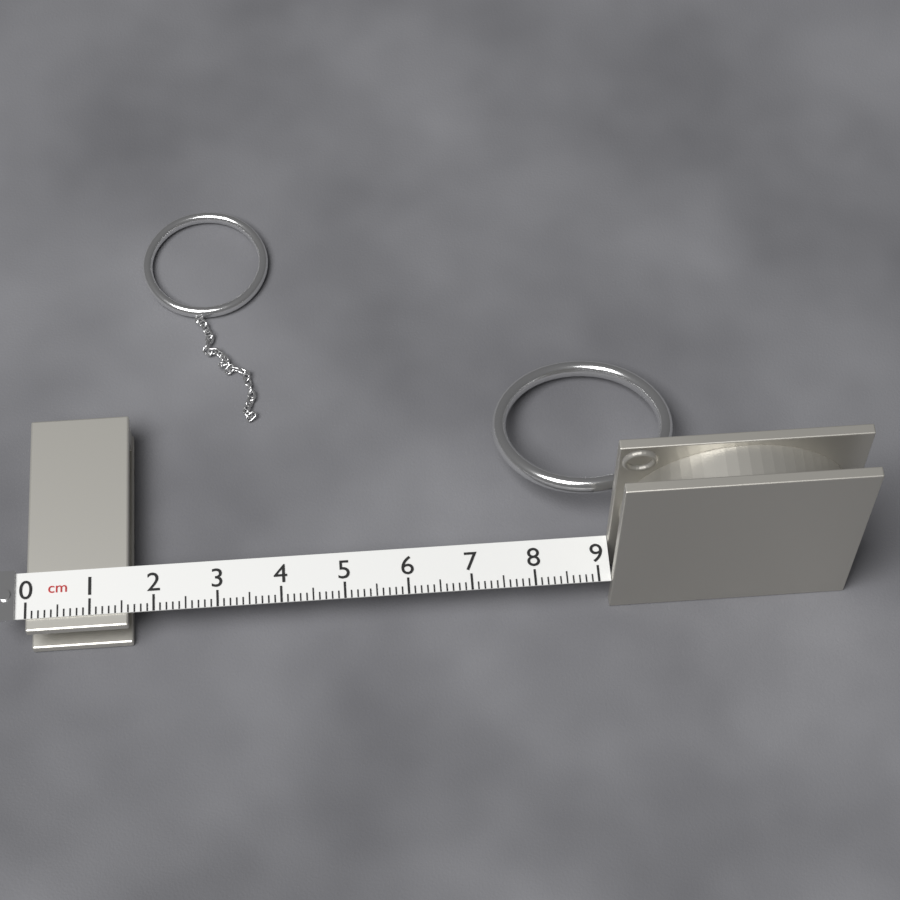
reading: 1.6 cm
